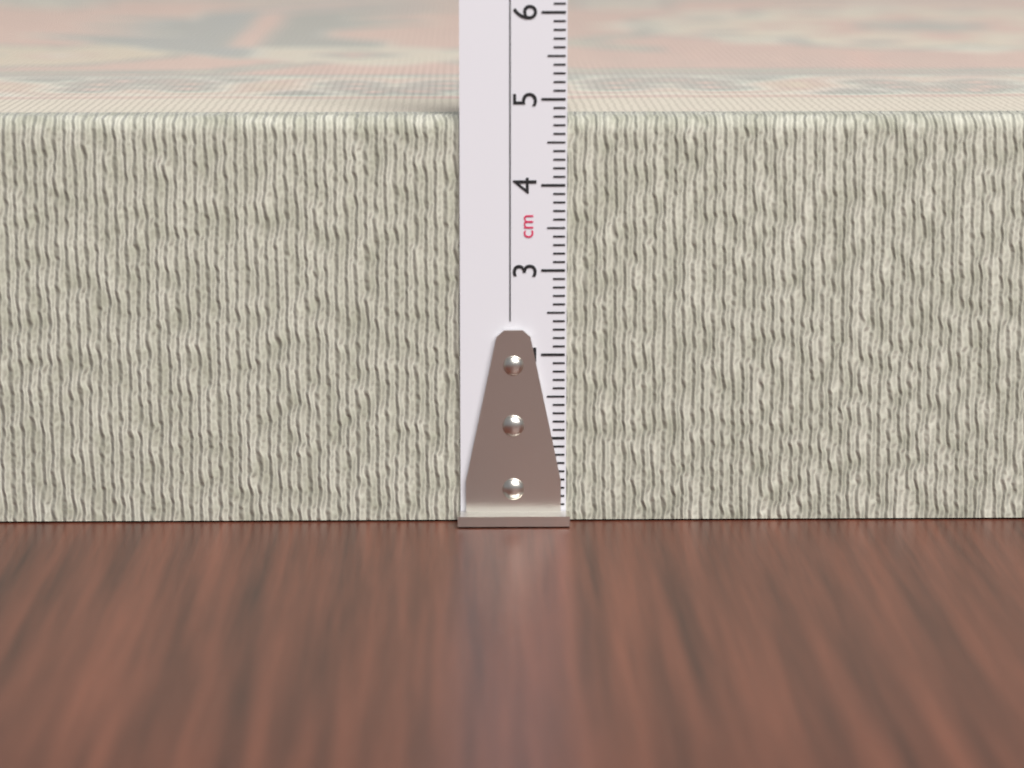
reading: 4.8 cm
